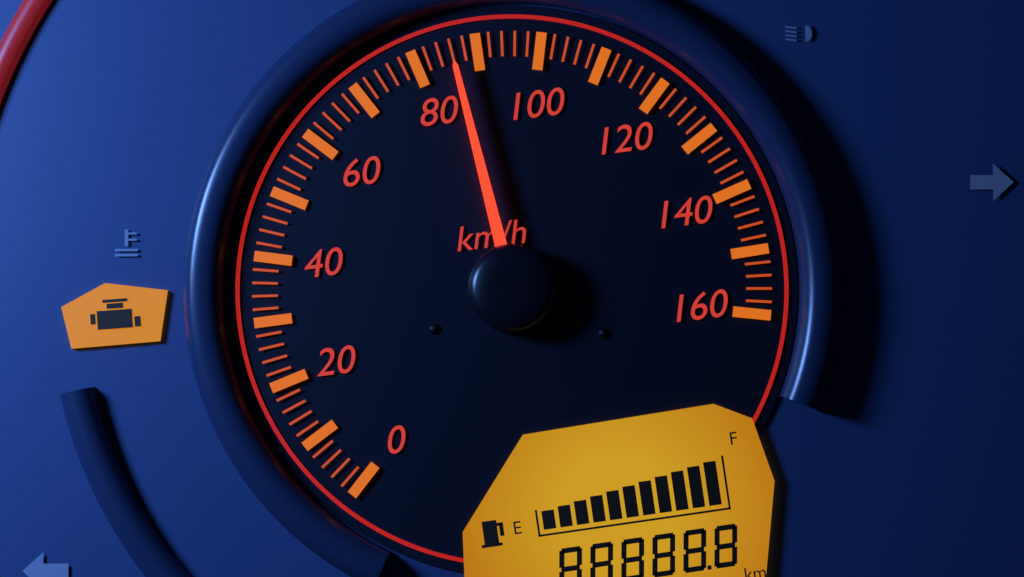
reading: 86 km/h
